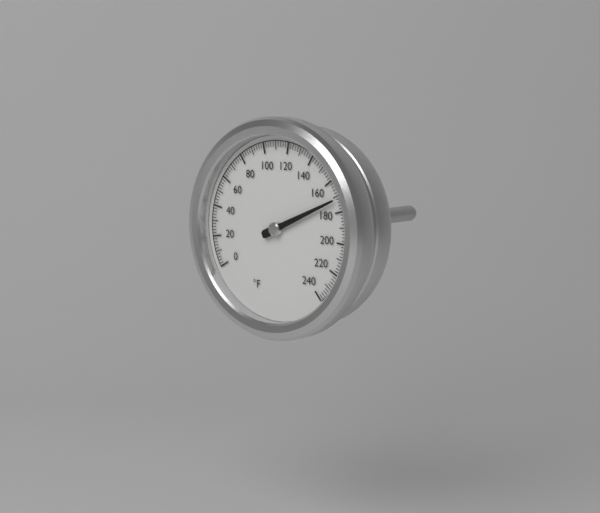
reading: 172 °F
